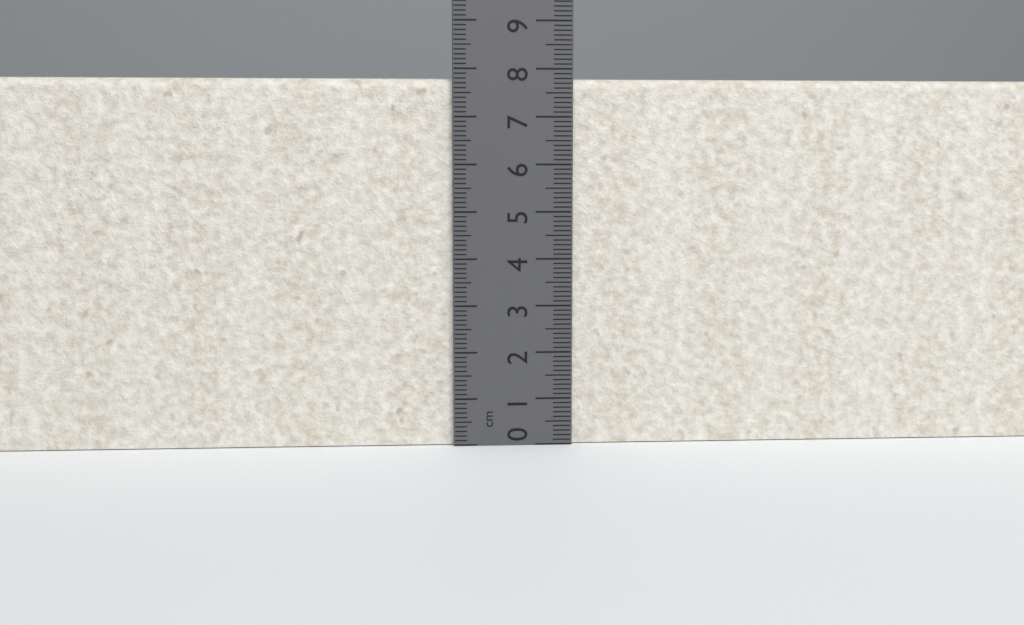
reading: 7.8 cm
